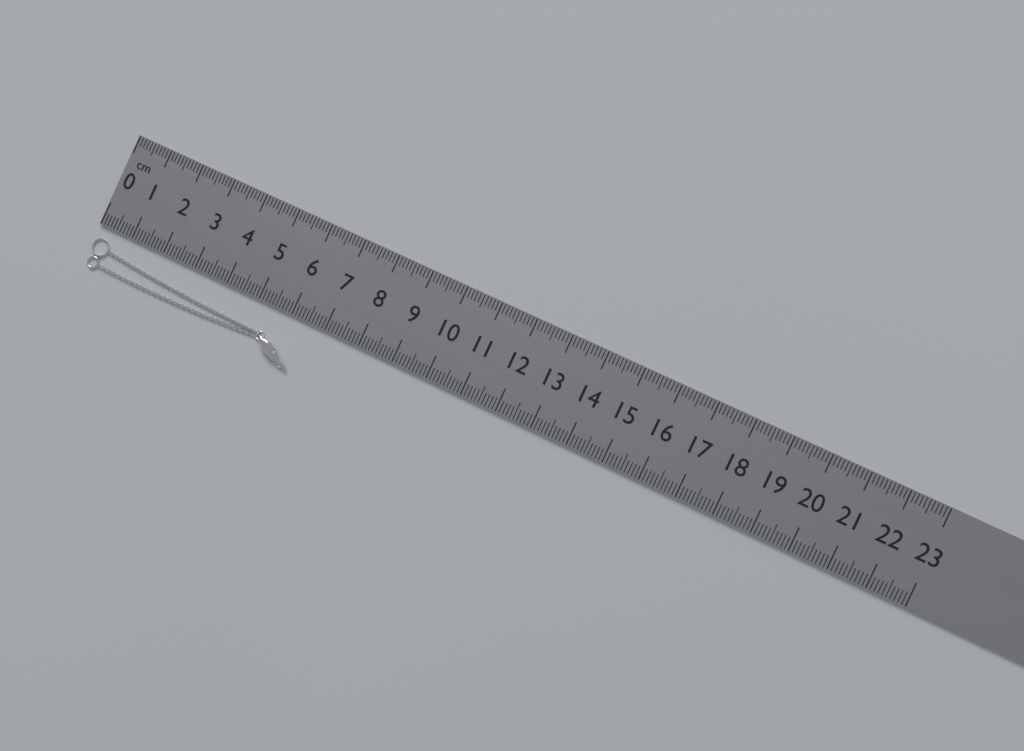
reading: 6.5 cm
